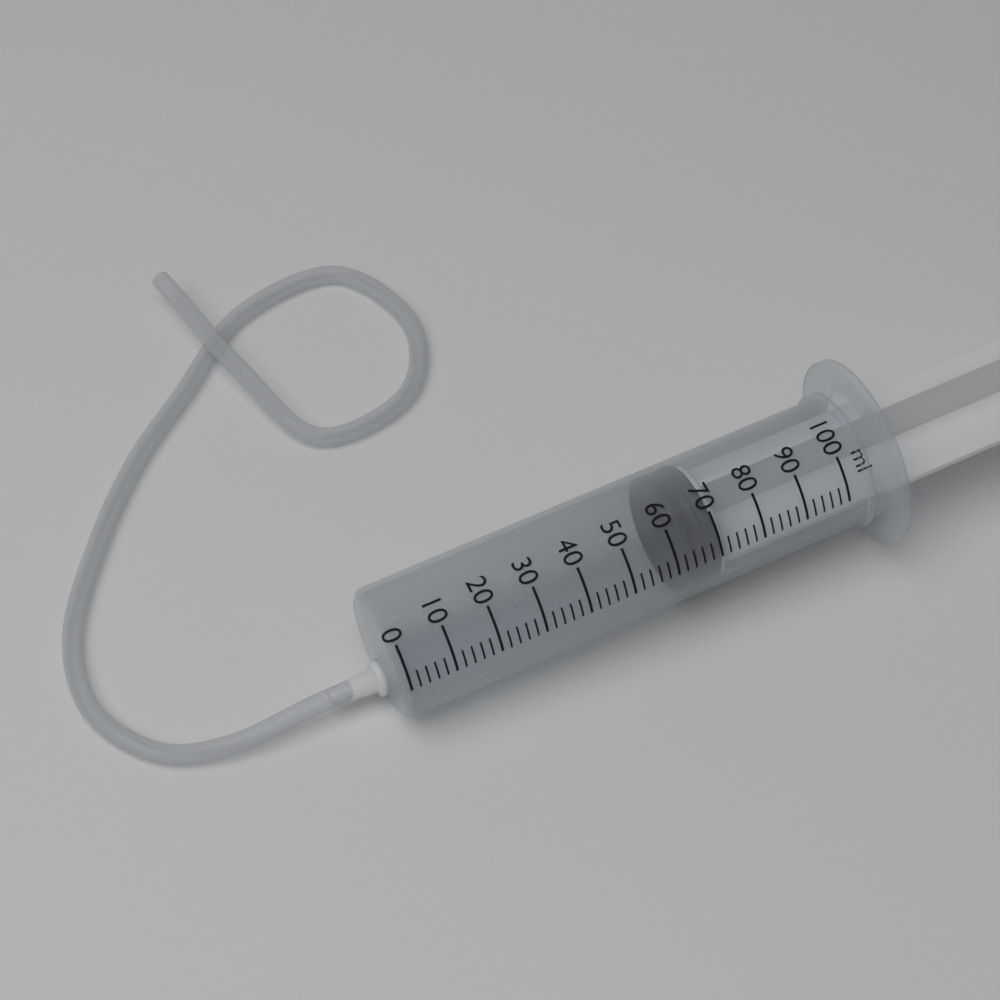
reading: 62 ml
